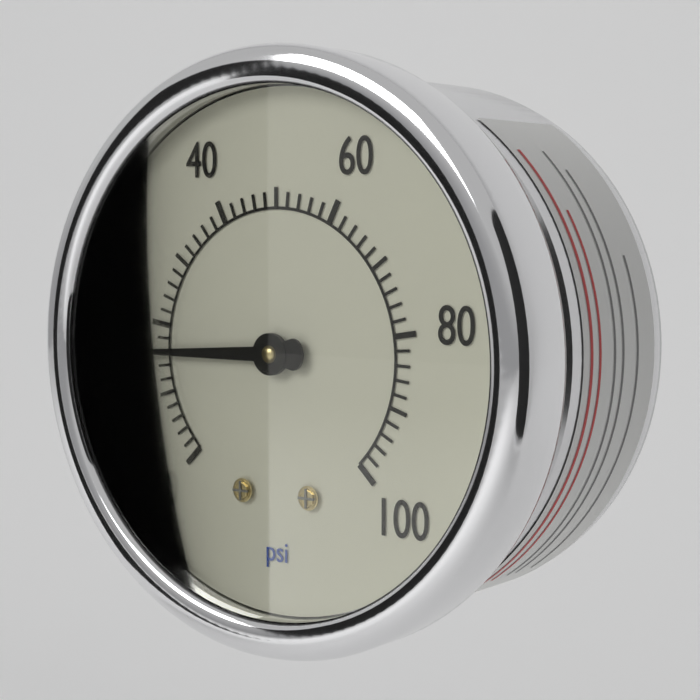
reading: 16 psi
